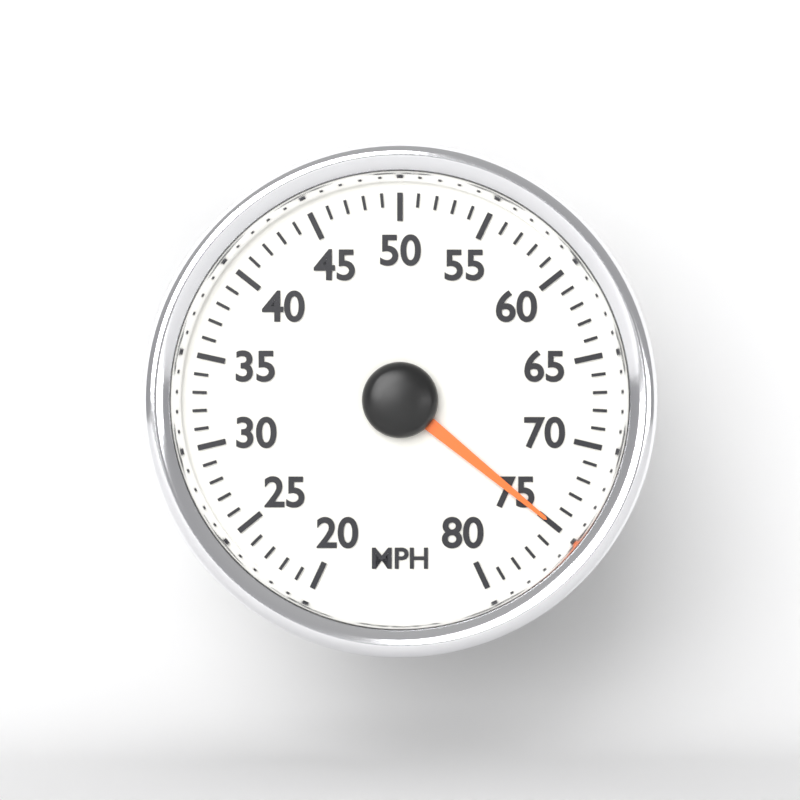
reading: 75 MPH
